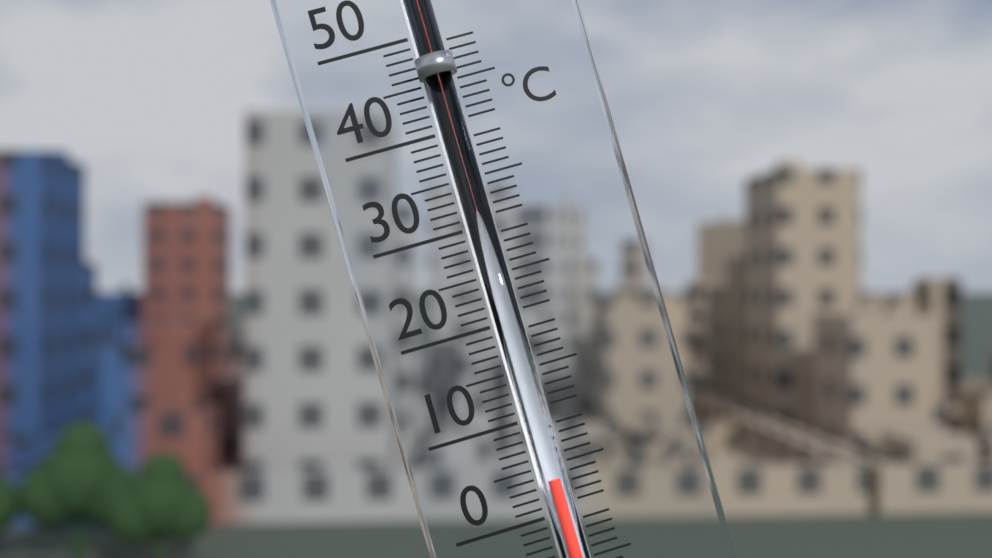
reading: 4 °C
